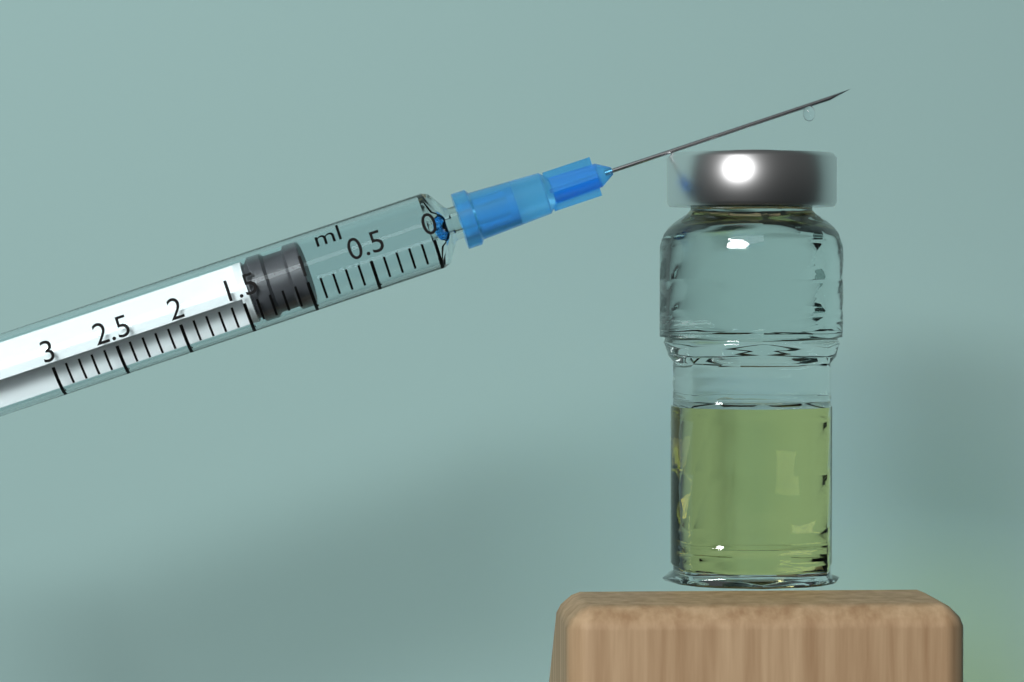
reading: 1.0 ml
